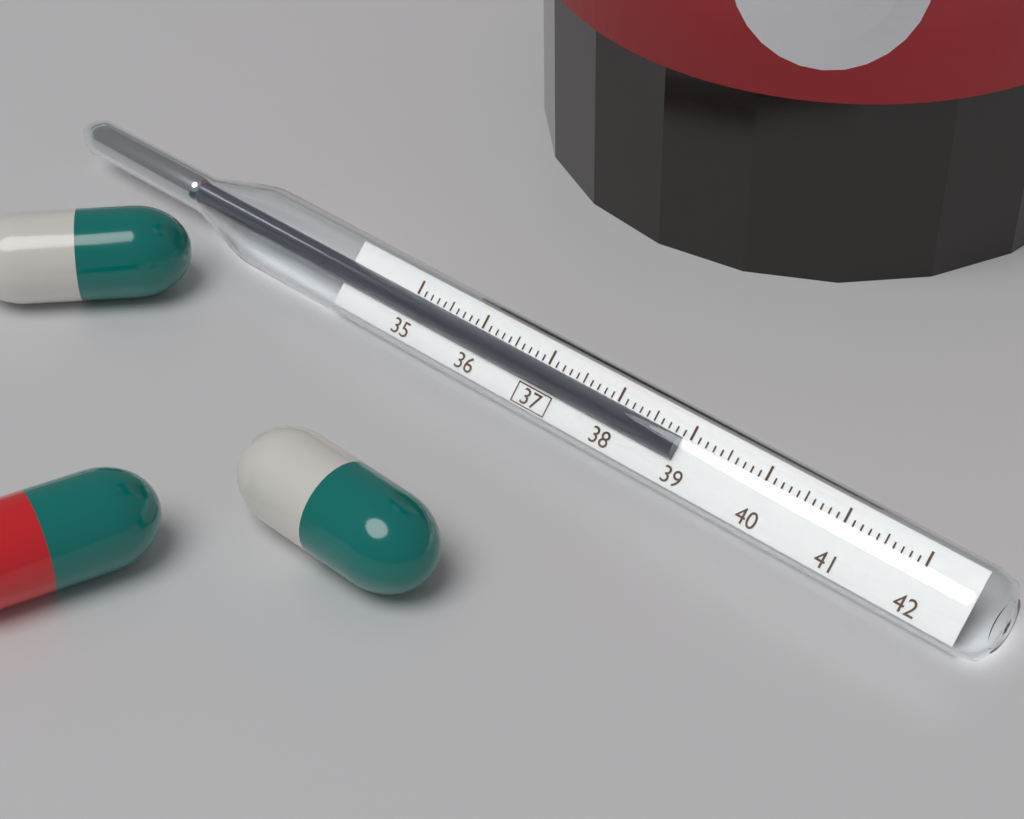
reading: 38.9 (no unit)
